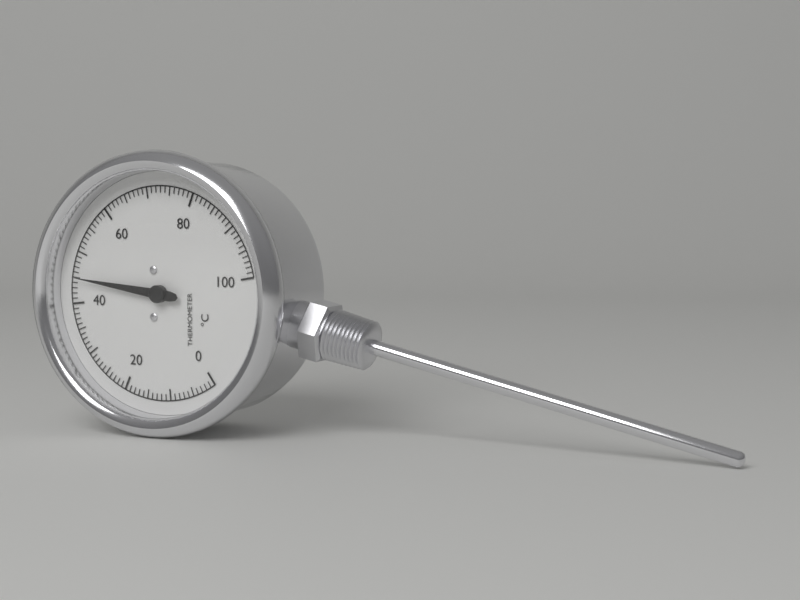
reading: 45 °C
